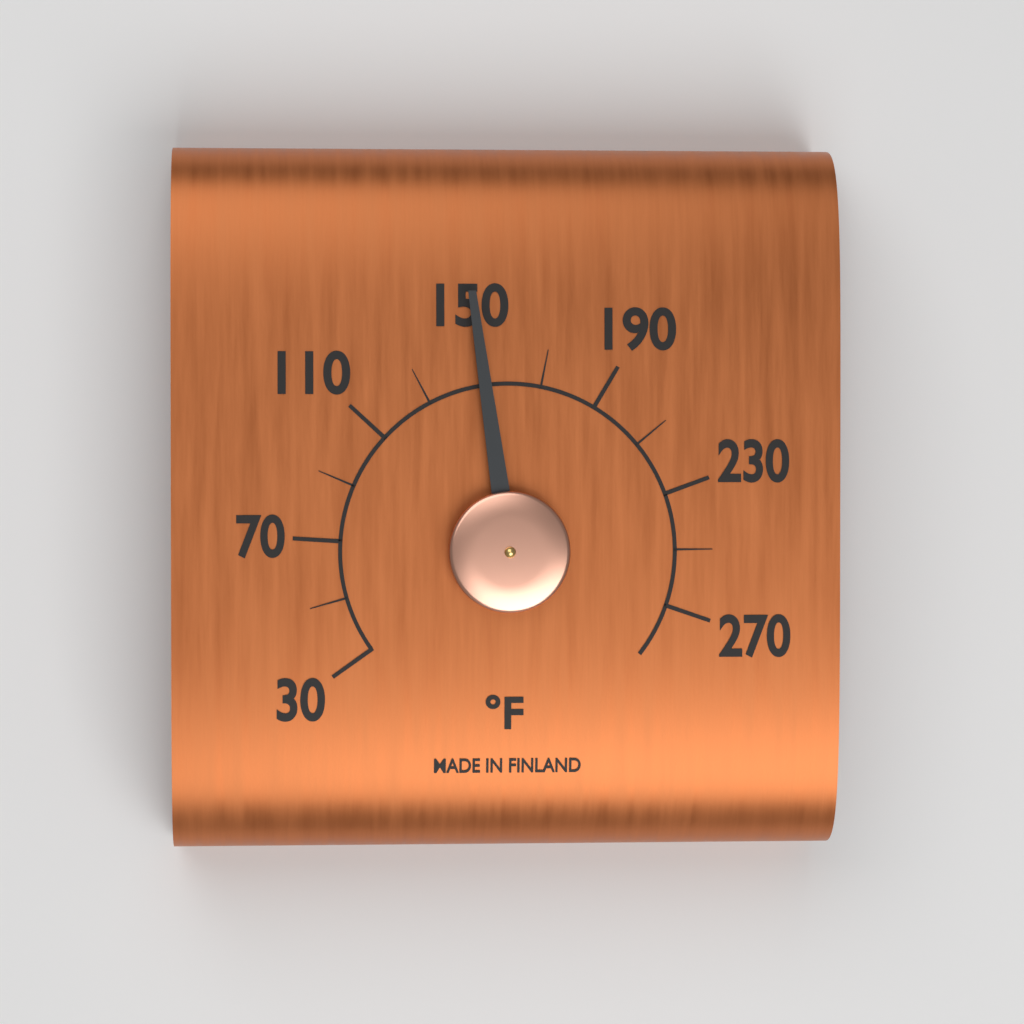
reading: 150 °F
